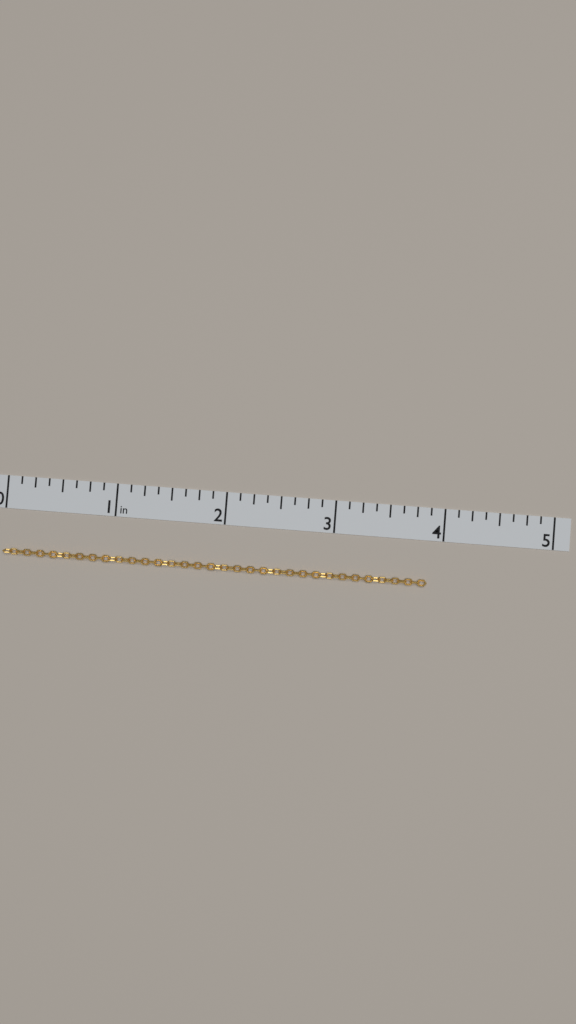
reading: 3.875 in
